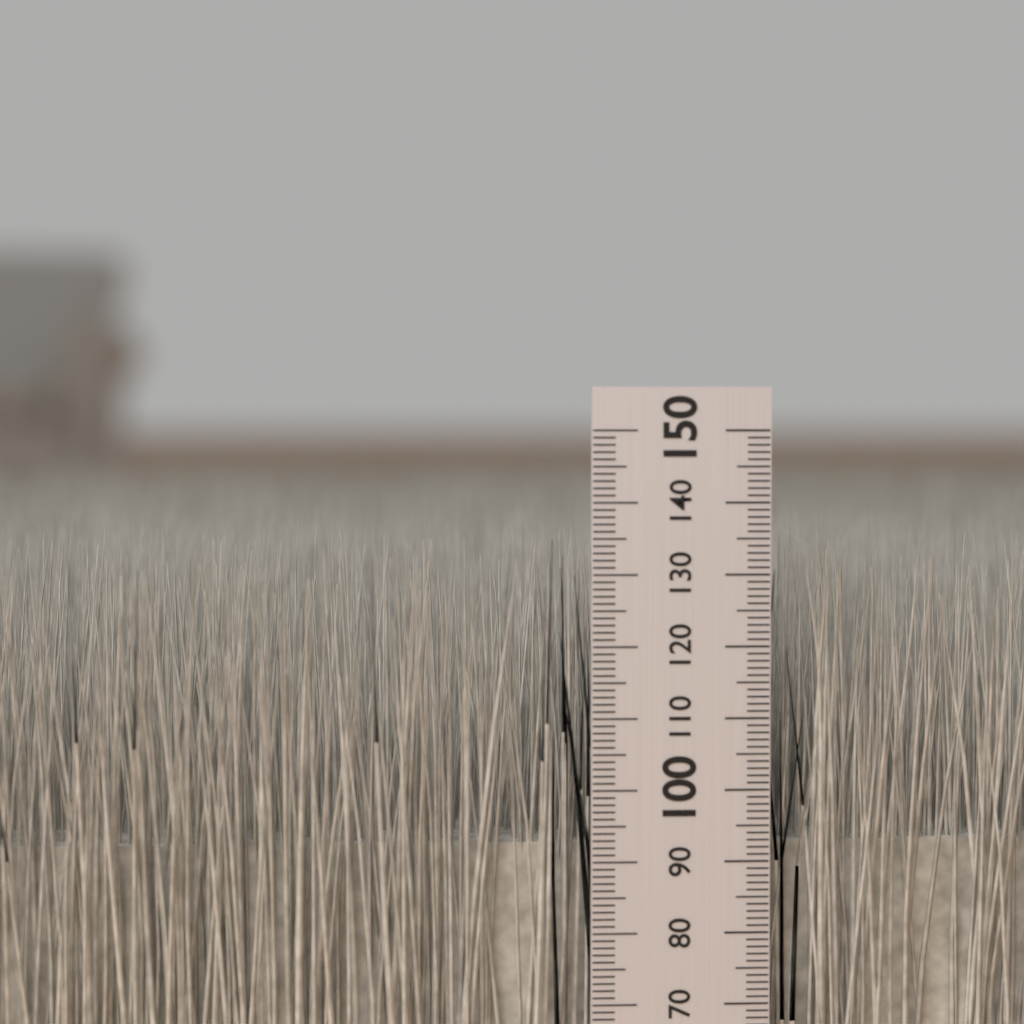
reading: 135 mm
